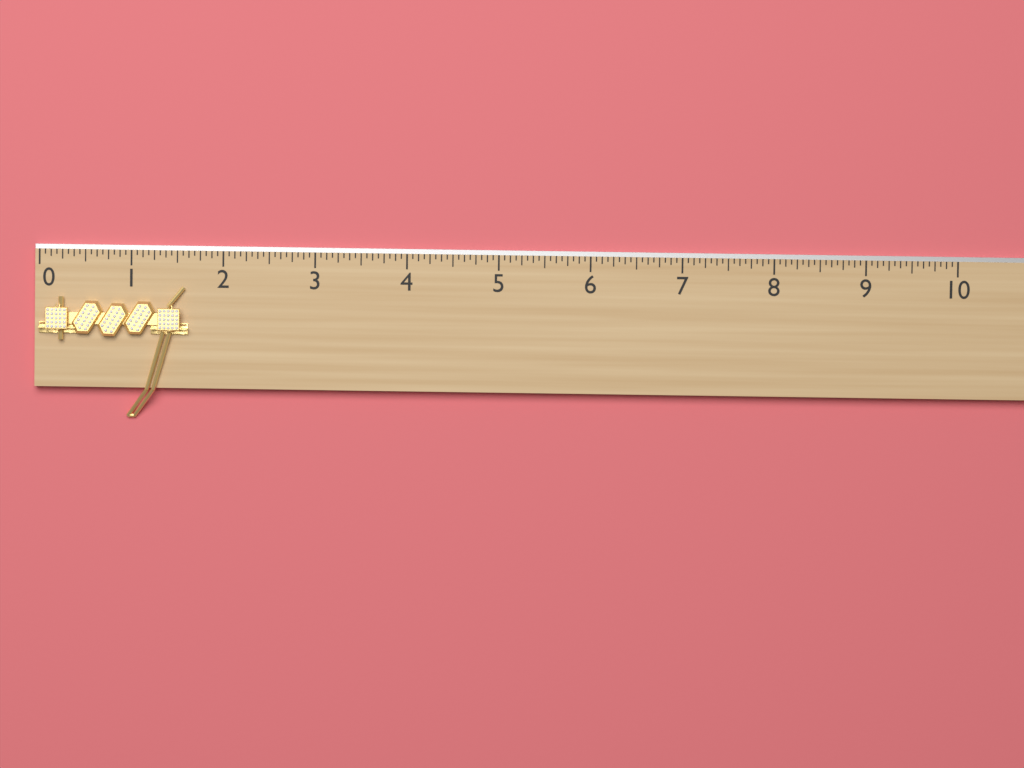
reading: 1.6250 (no unit)
